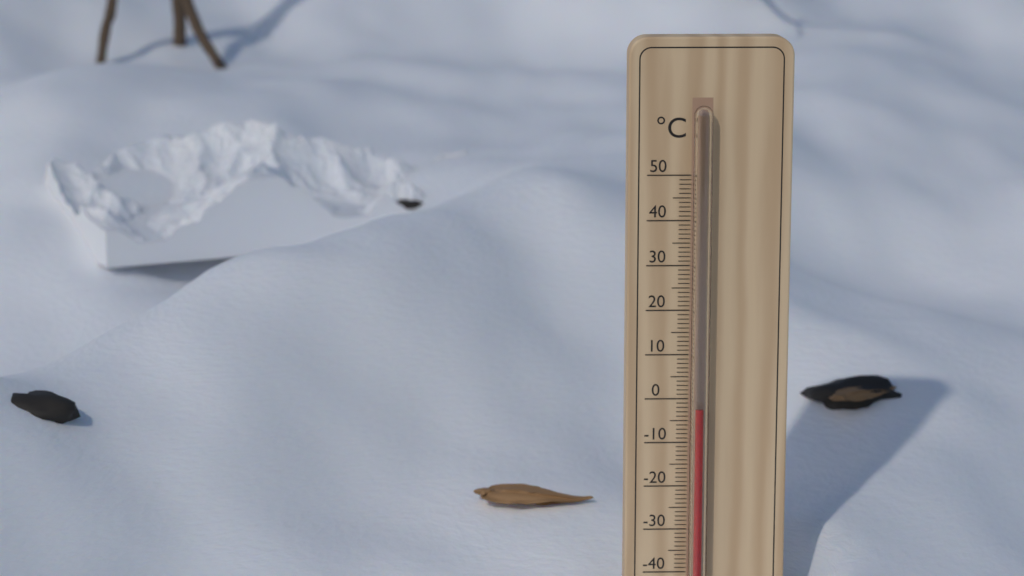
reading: -2 °C
